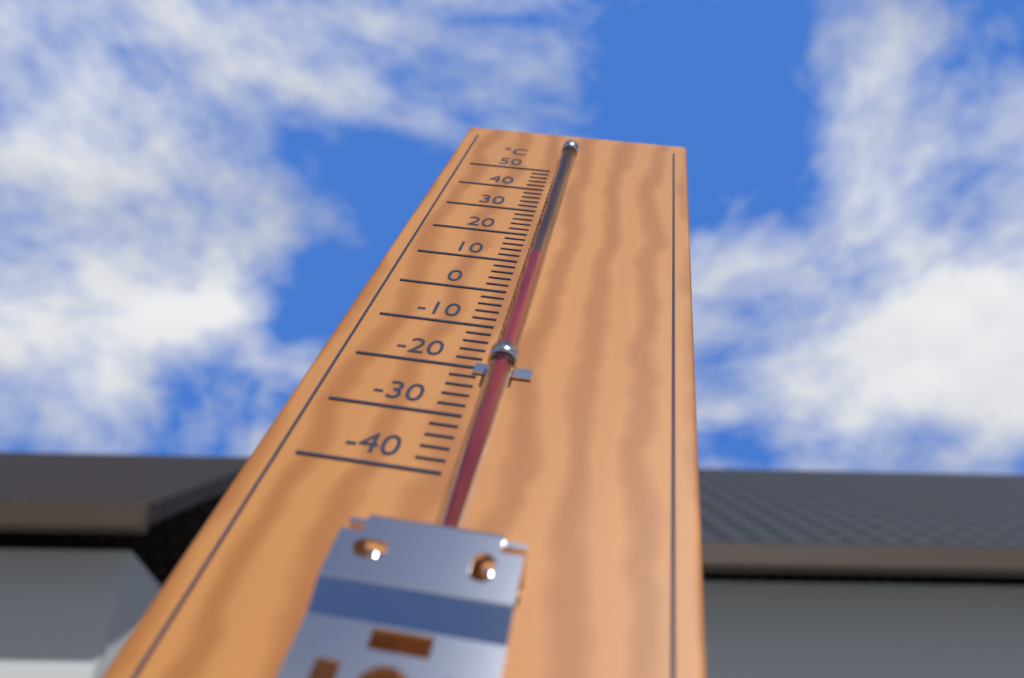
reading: 8 °C
